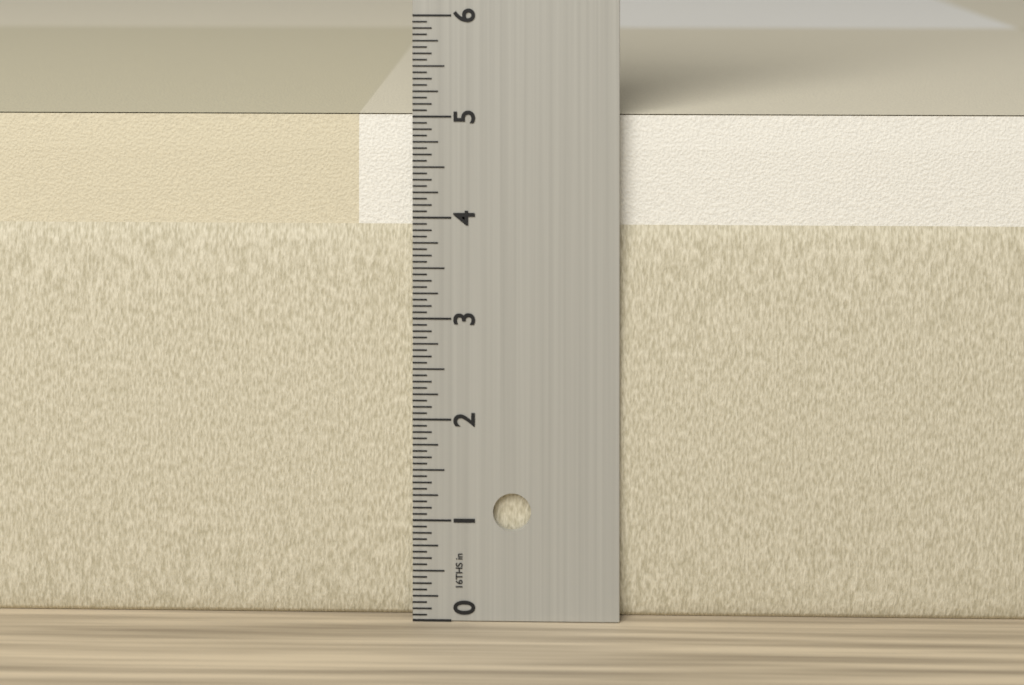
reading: 5.0000 in
